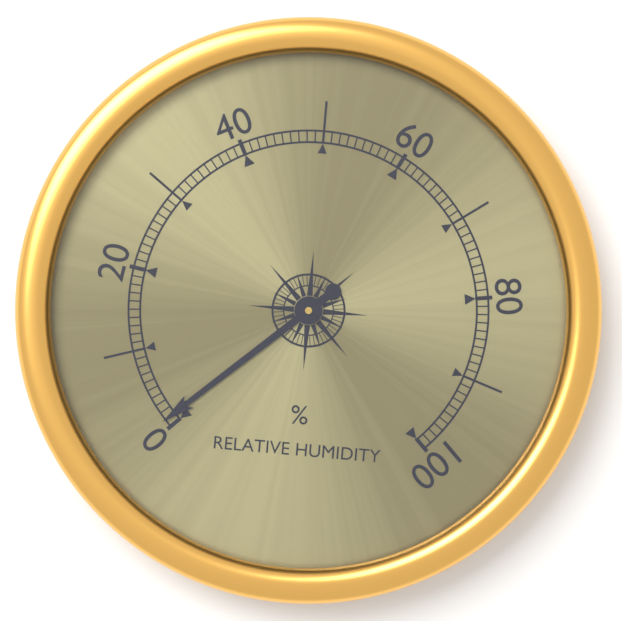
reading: 1 %
